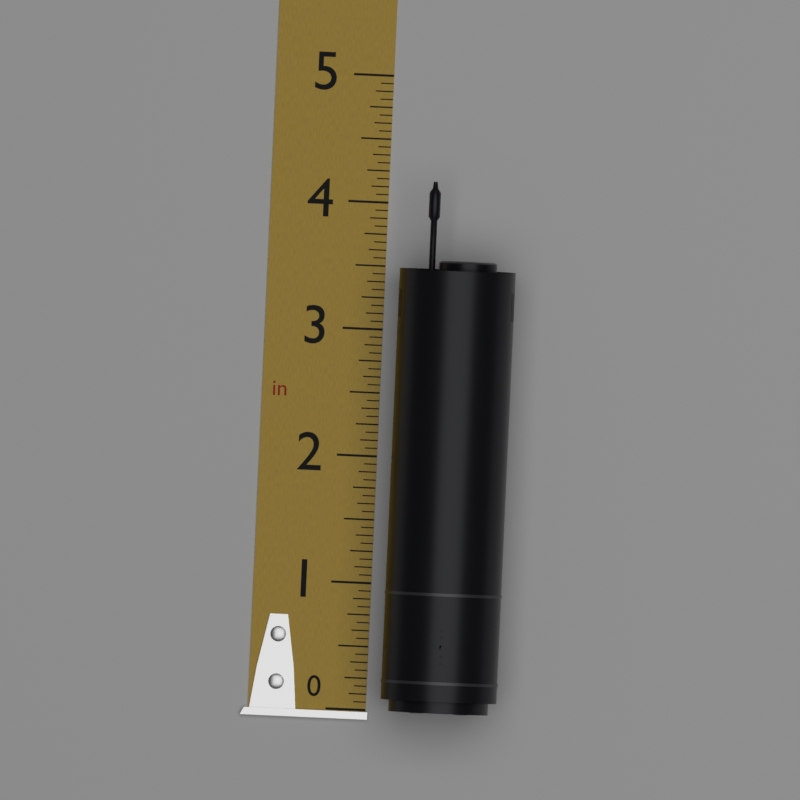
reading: 4.1875 in
